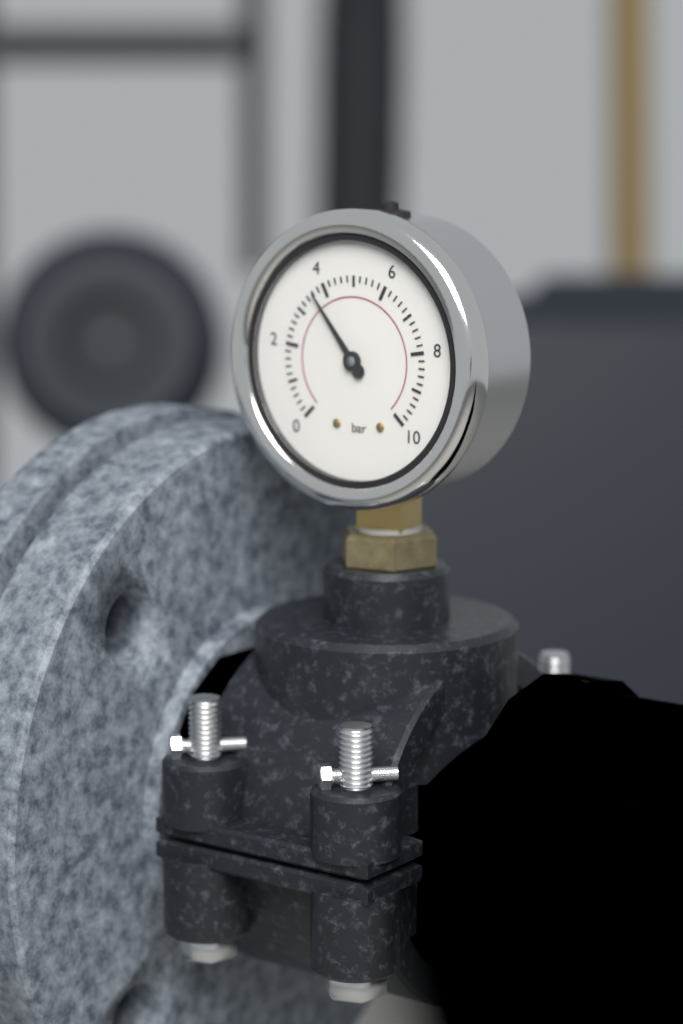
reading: 3.6 bar
